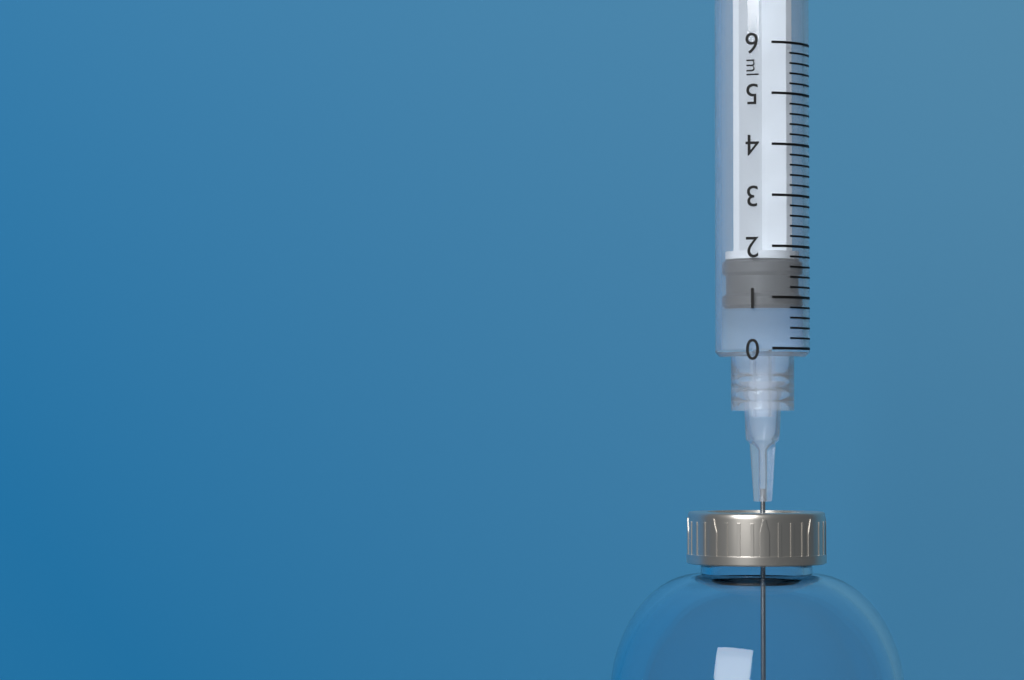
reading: 0.8 ml
